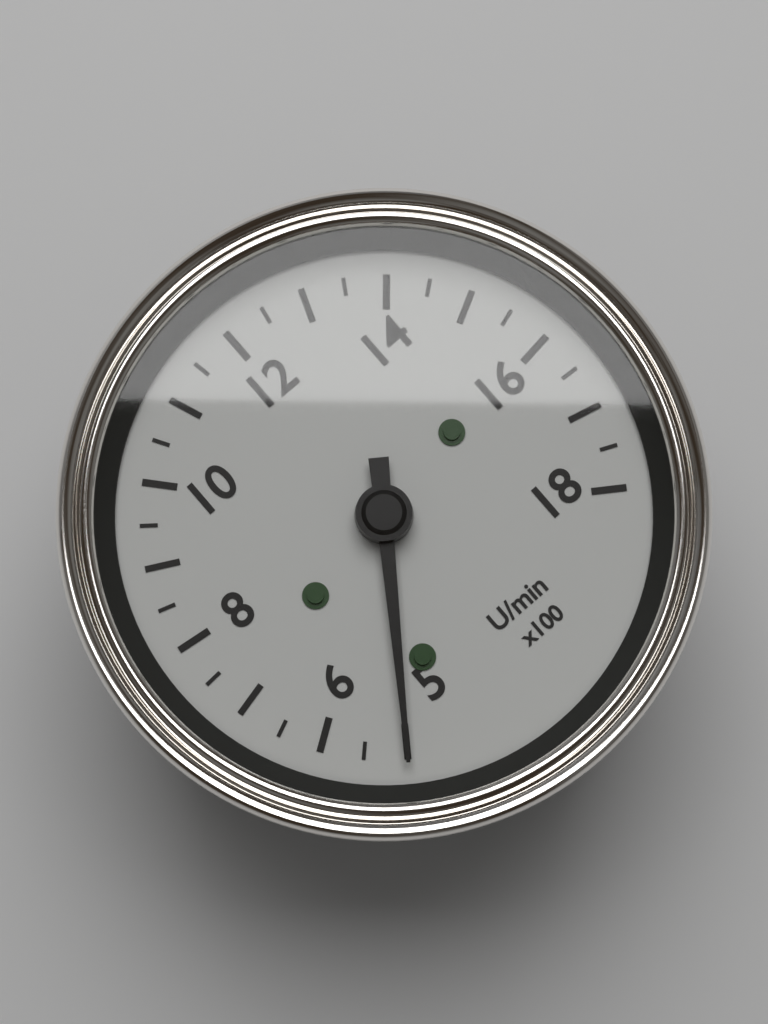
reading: 500 U/min
